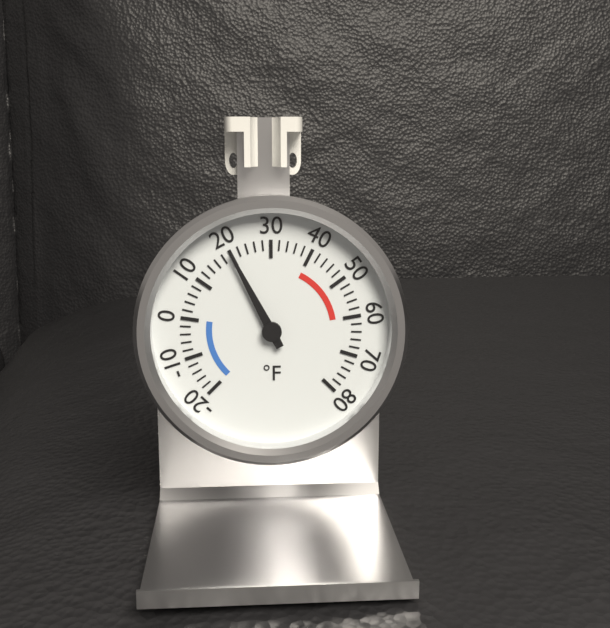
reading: 20 °F
